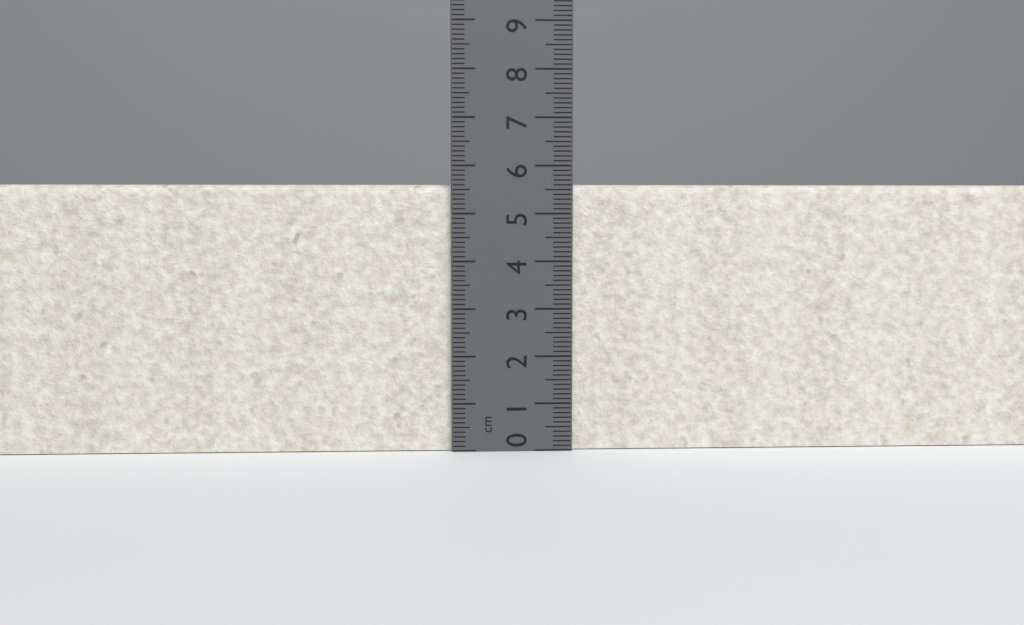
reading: 5.6 cm
